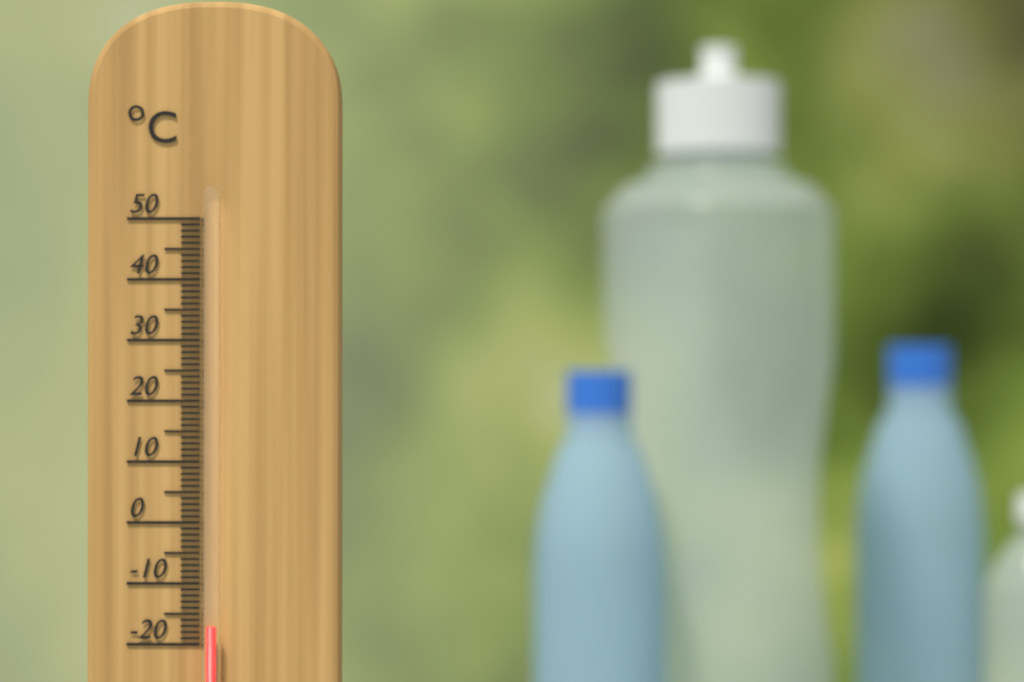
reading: -17 °C
